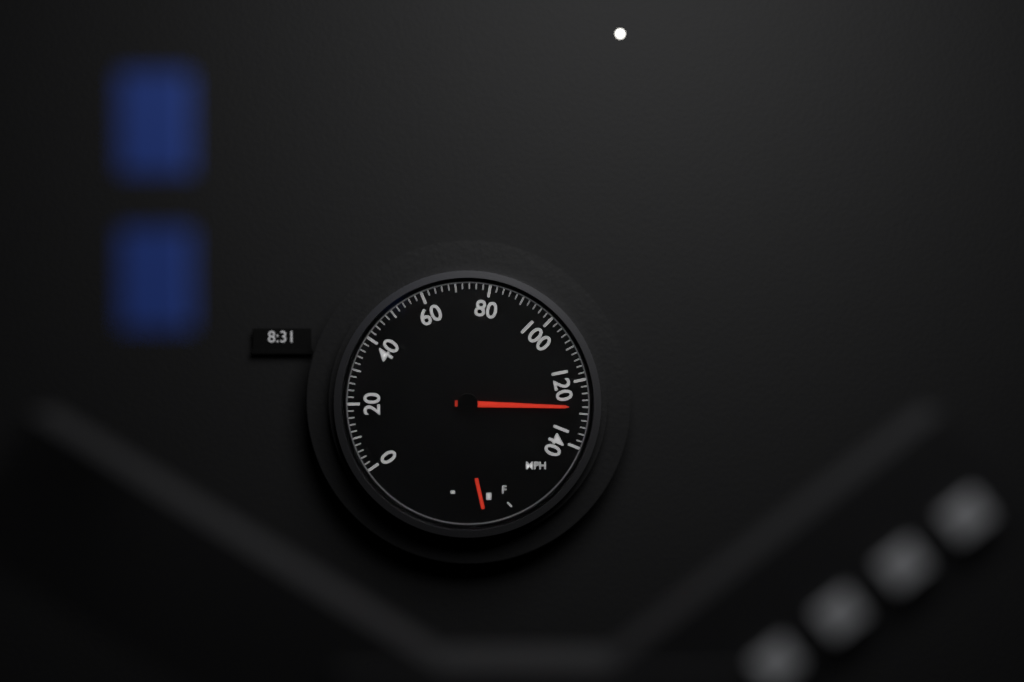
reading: 128 mph
